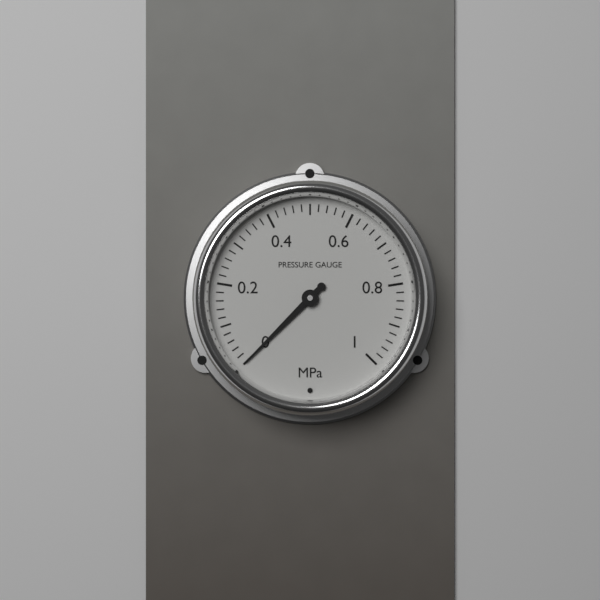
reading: 0.00 MPa
